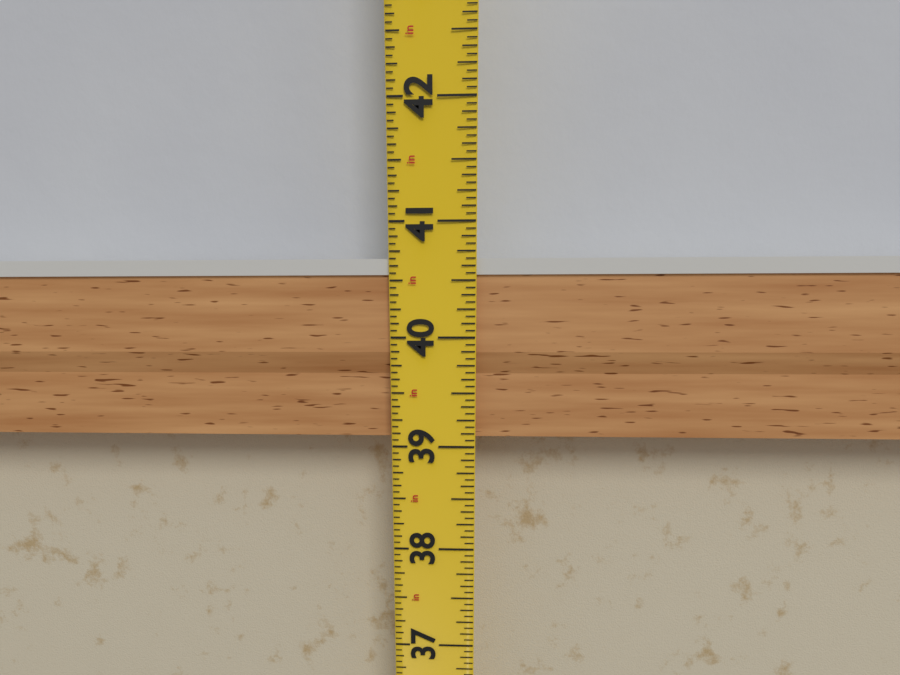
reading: 40.6875 in
